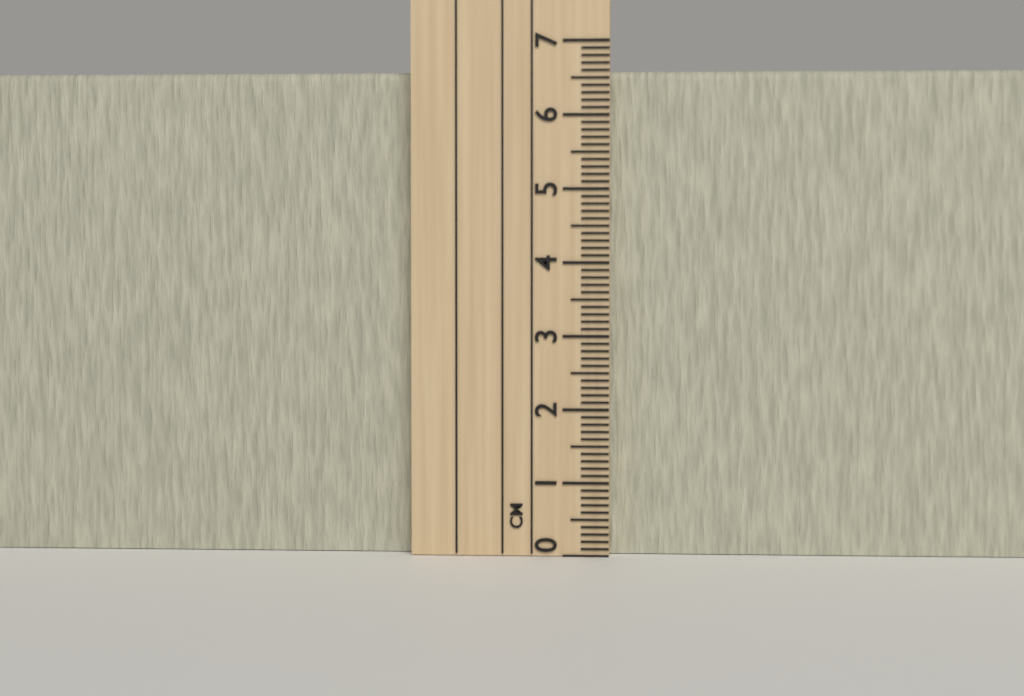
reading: 6.6 cm
